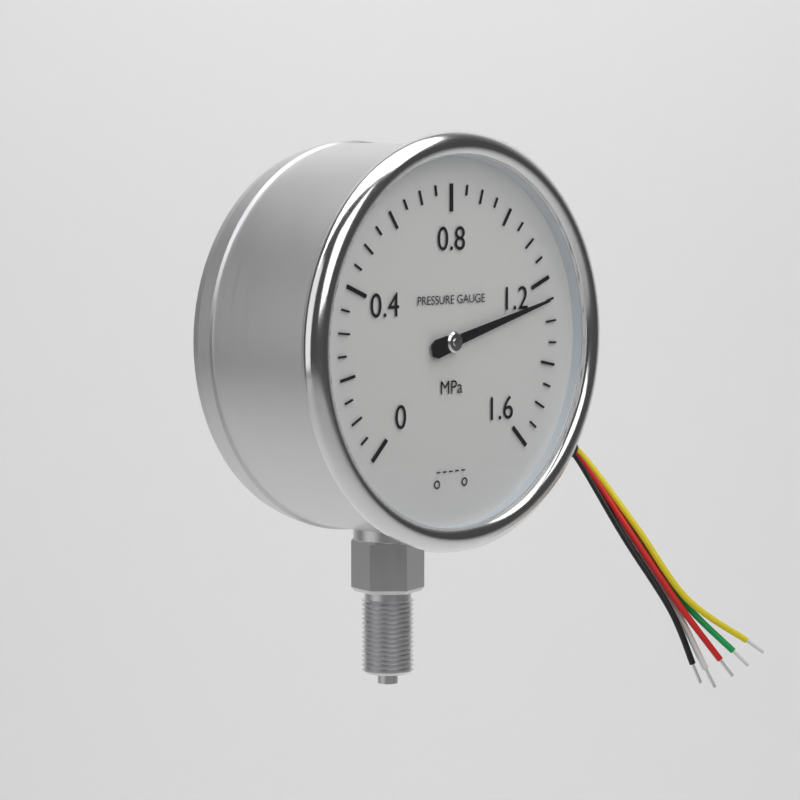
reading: 1.25 MPa
